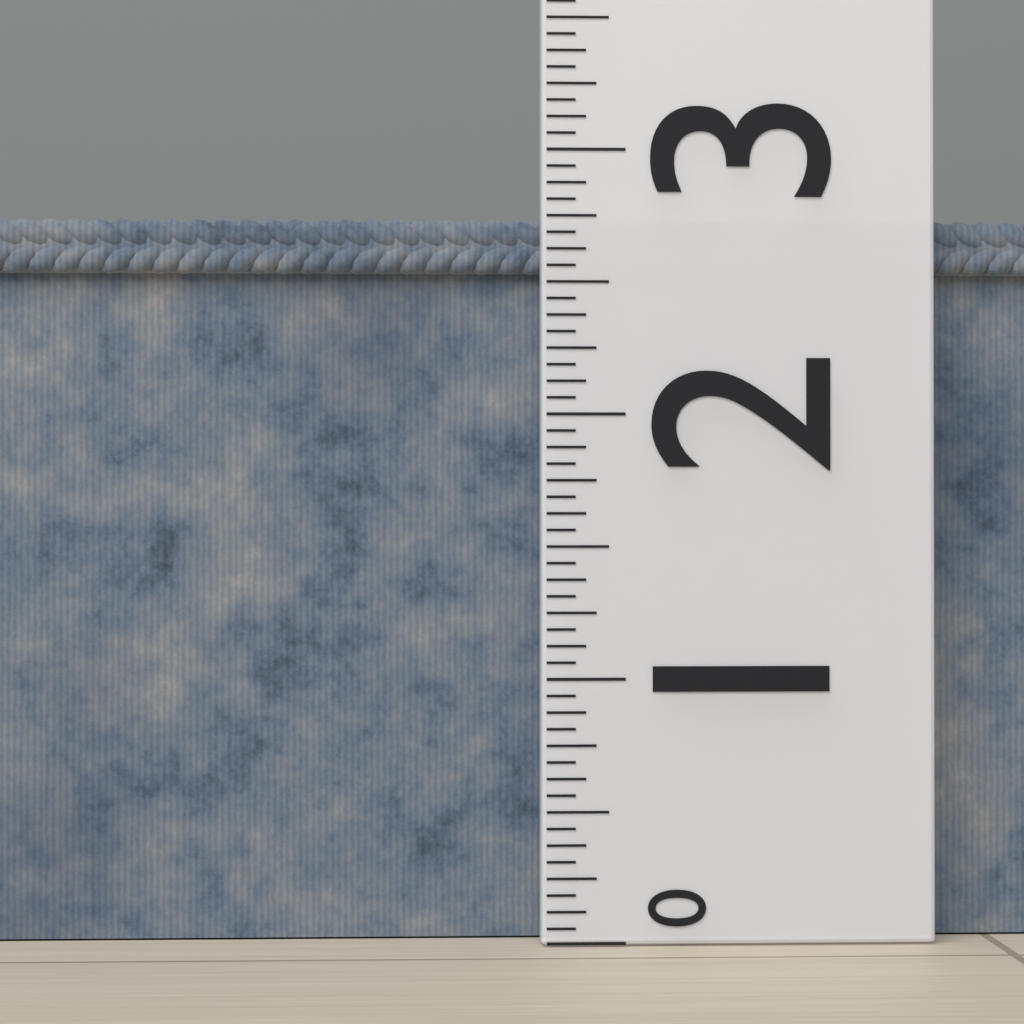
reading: 2.7500 (no unit)
